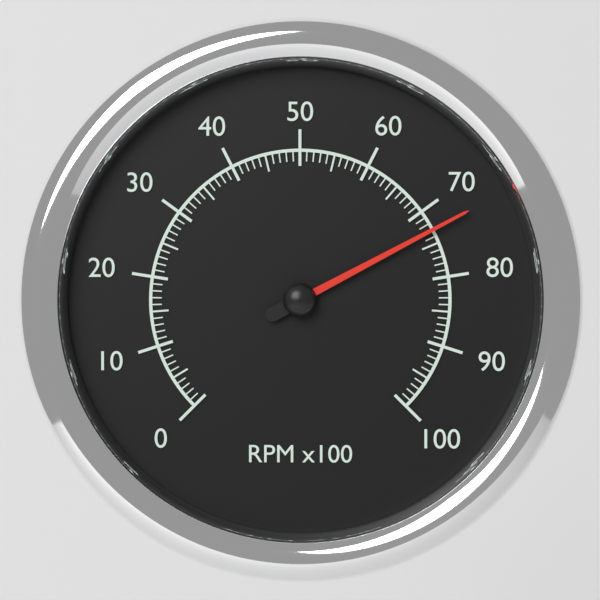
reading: 73 RPM x100
